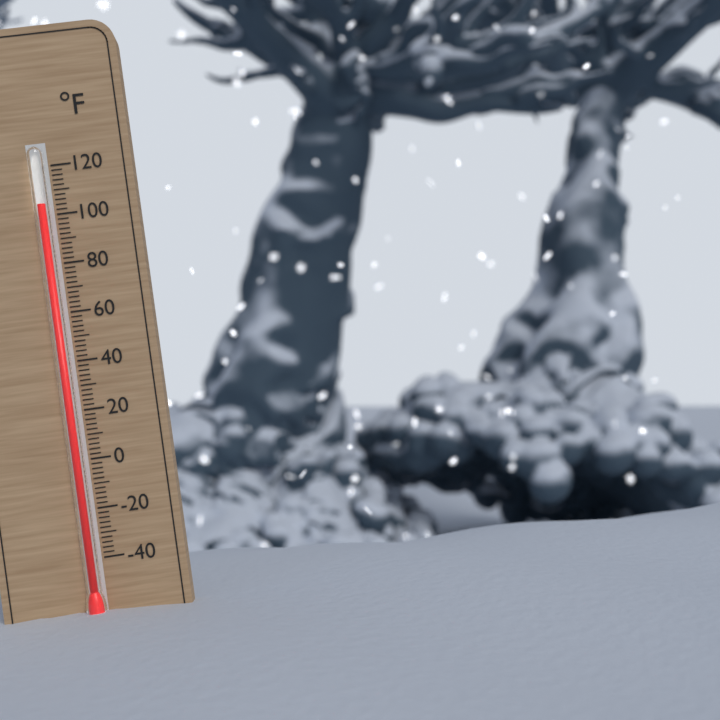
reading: 104 °F
